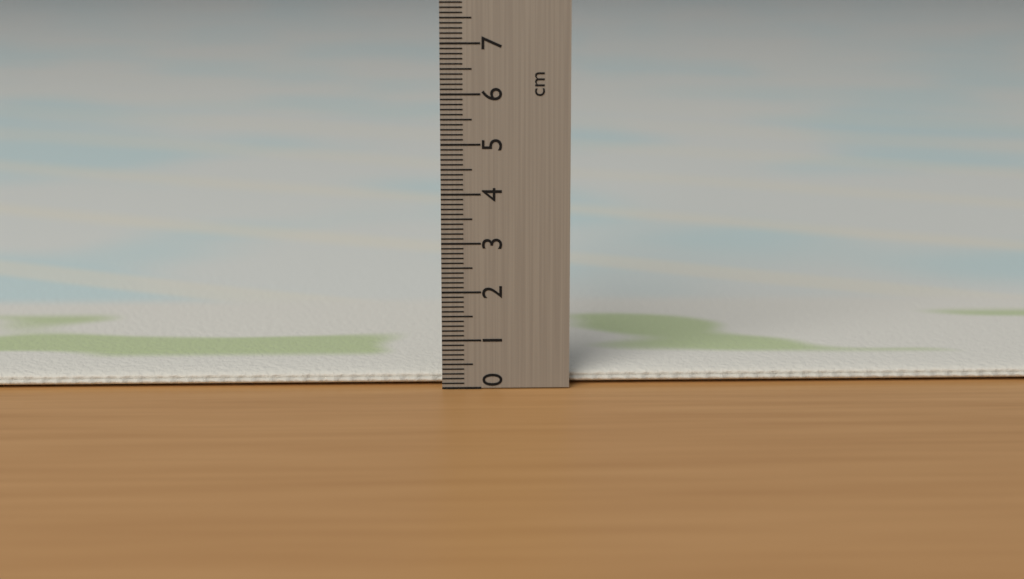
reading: 0.3 cm
